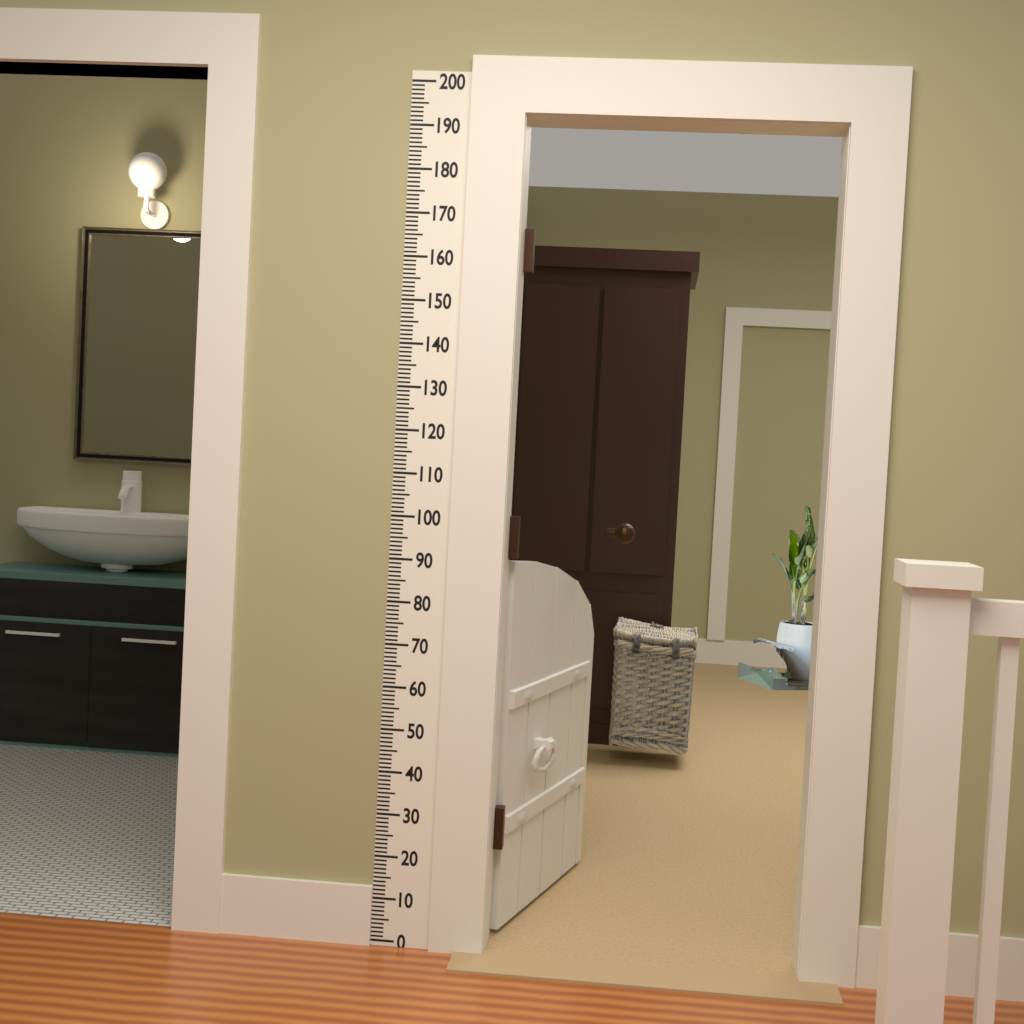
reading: 90 (no unit)
